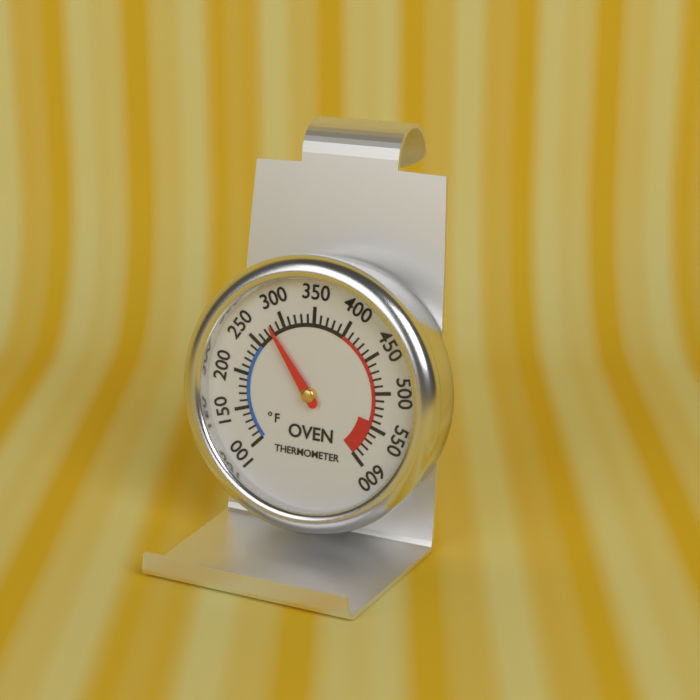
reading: 280 °F
